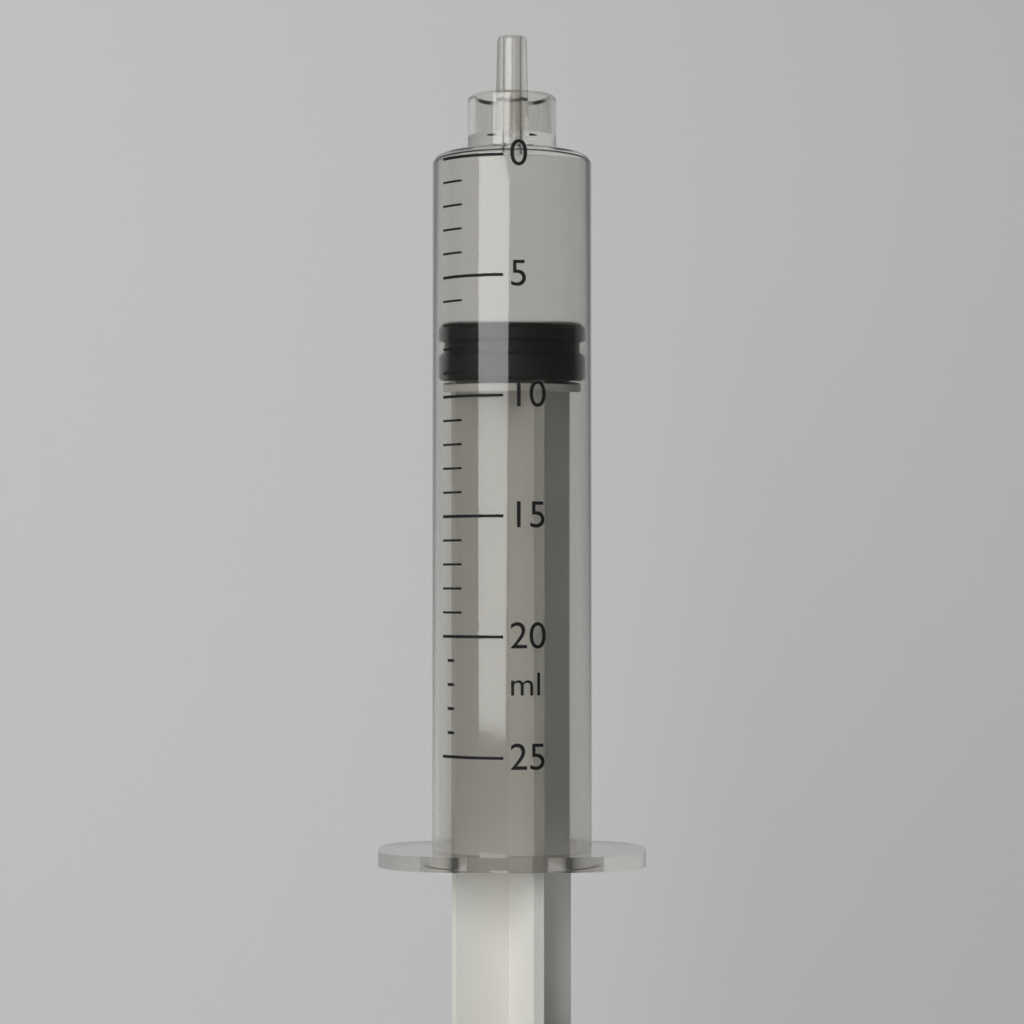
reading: 7 ml
